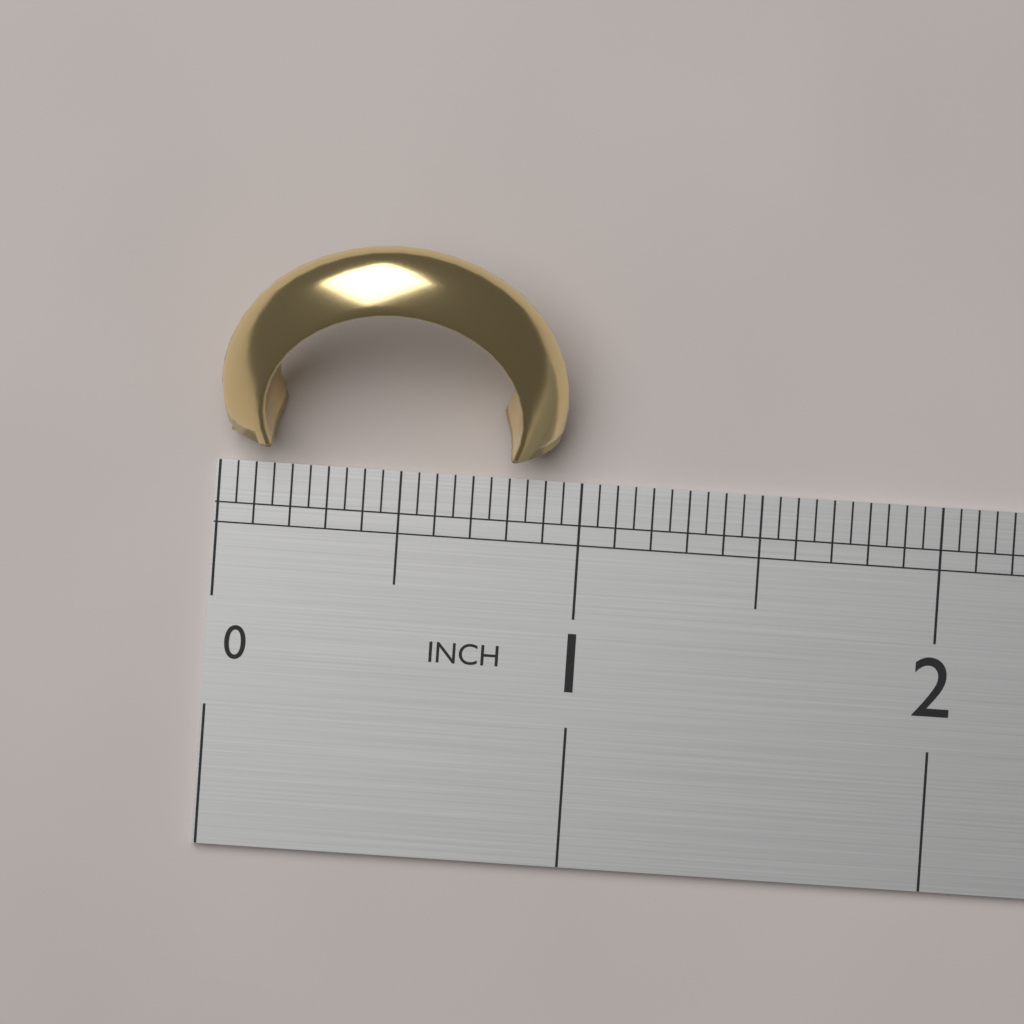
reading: 0.95 in
